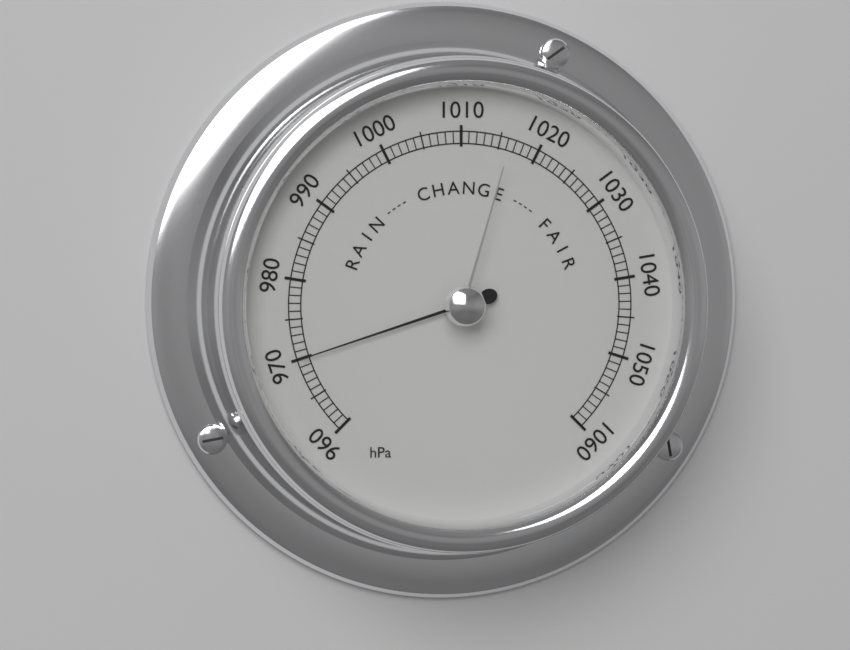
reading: 970 hPa
